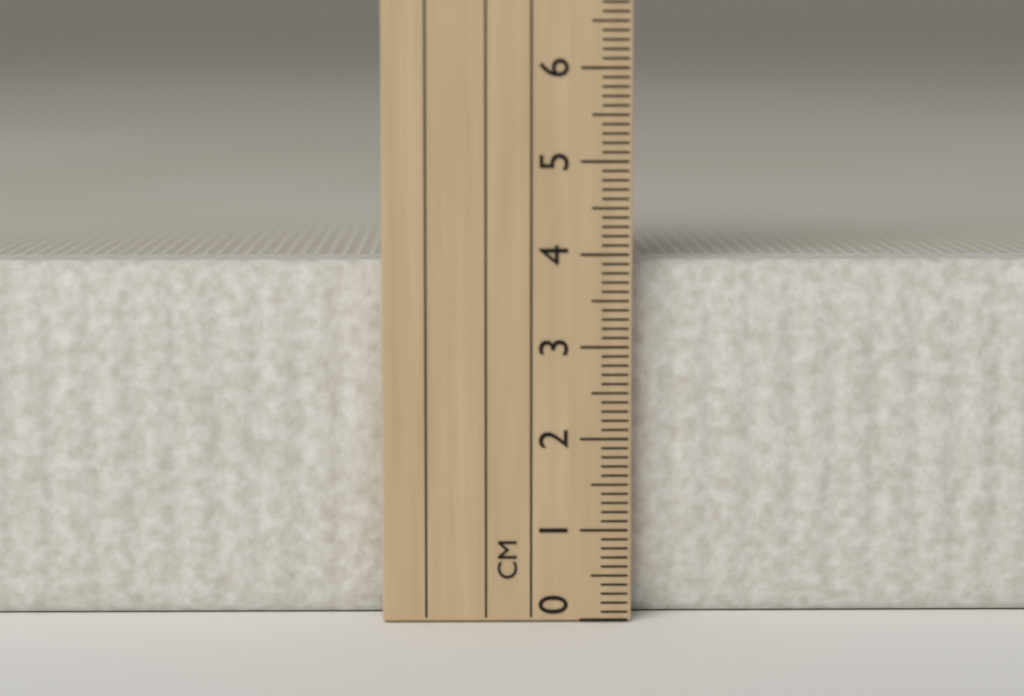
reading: 3.9 cm
